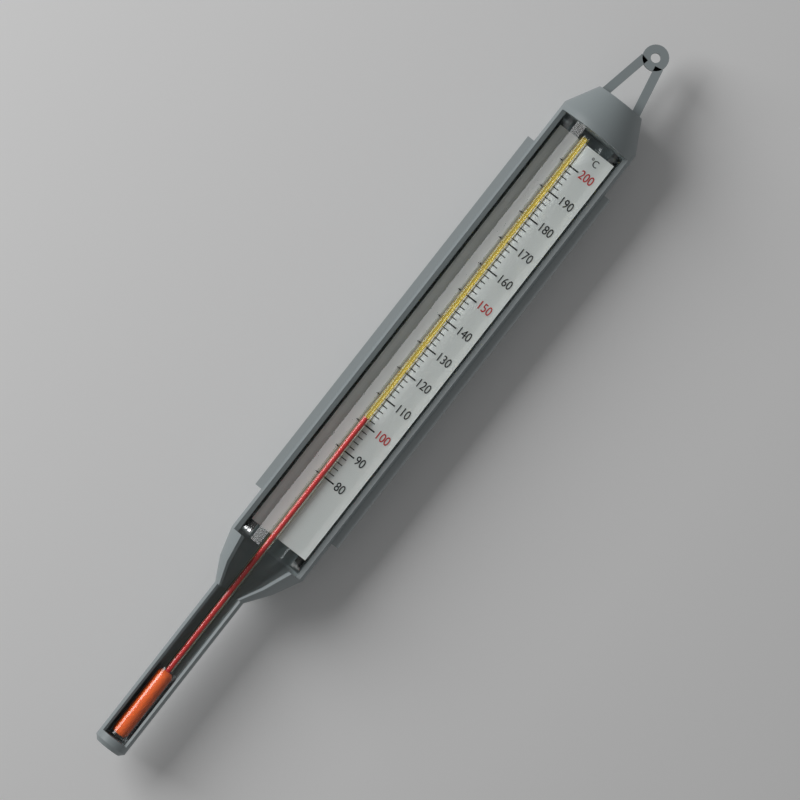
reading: 102 °C
